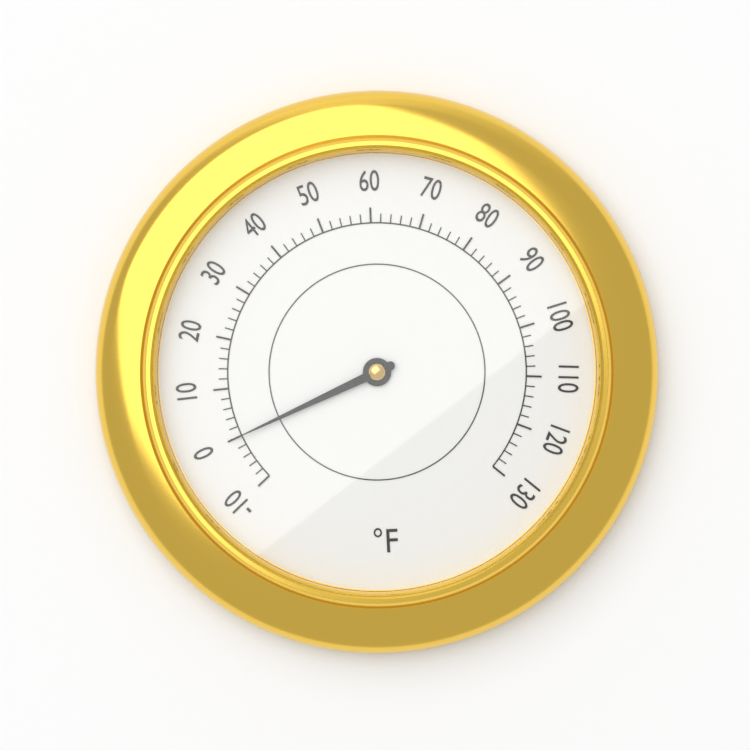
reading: 0 °F
